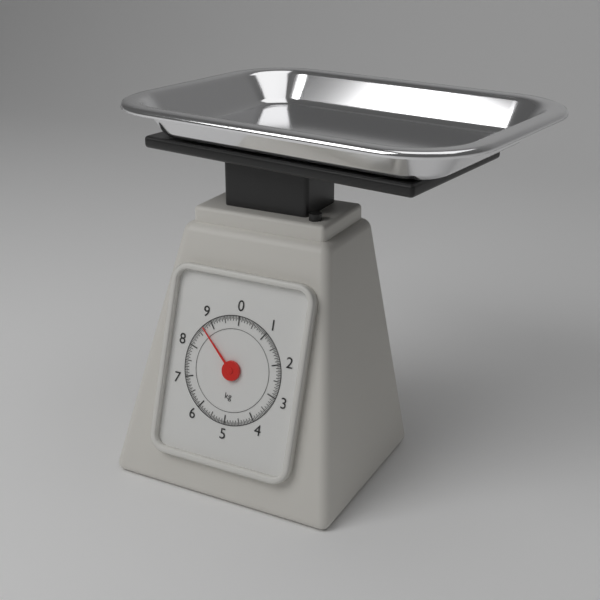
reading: 8.70 kg
